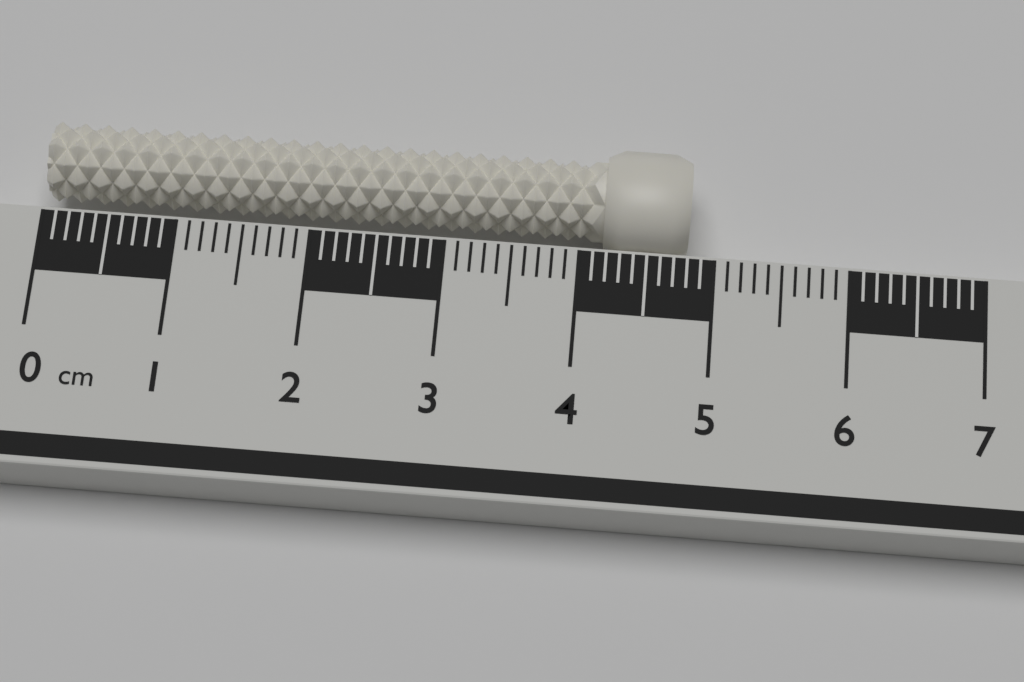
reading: 4.8 cm
